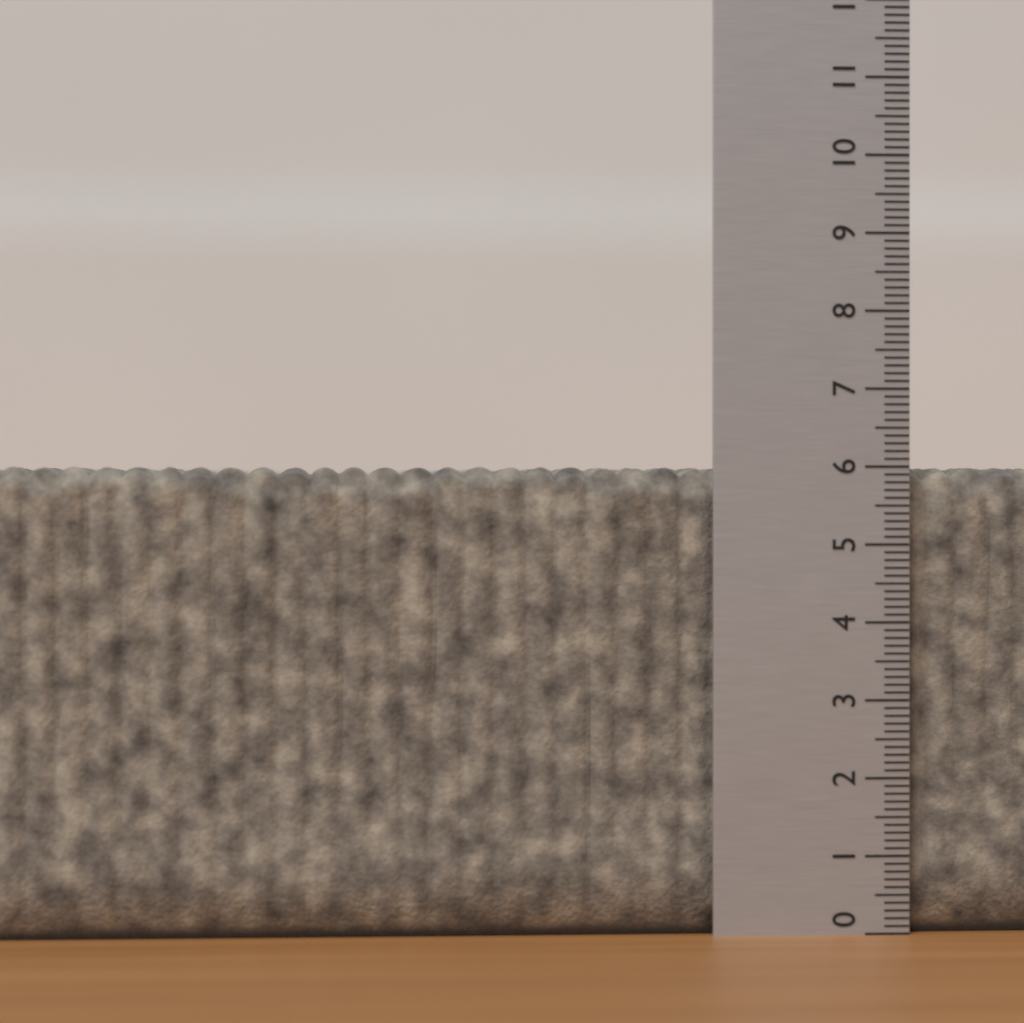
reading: 6.0 (no unit)
